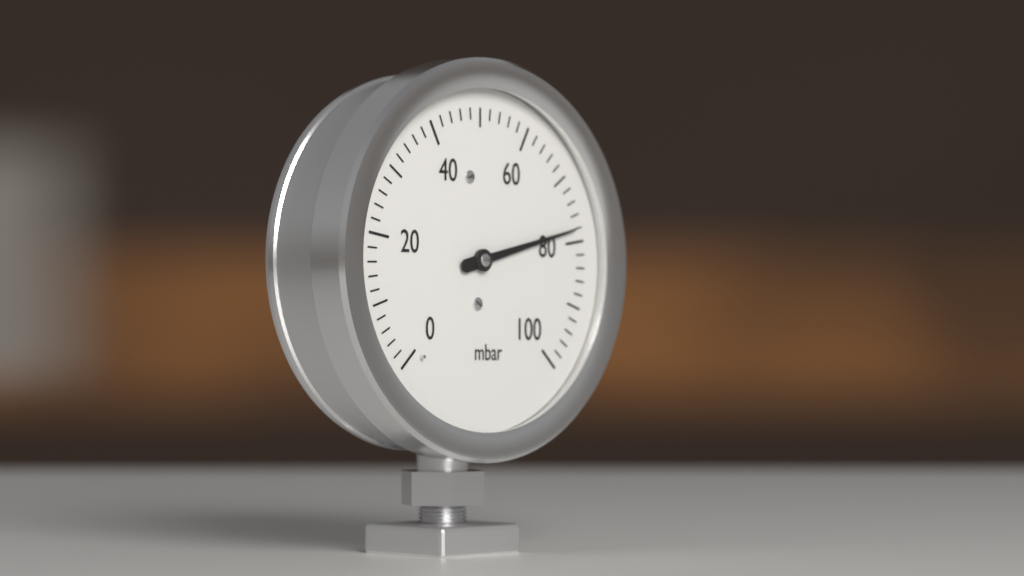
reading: 78 mbar
